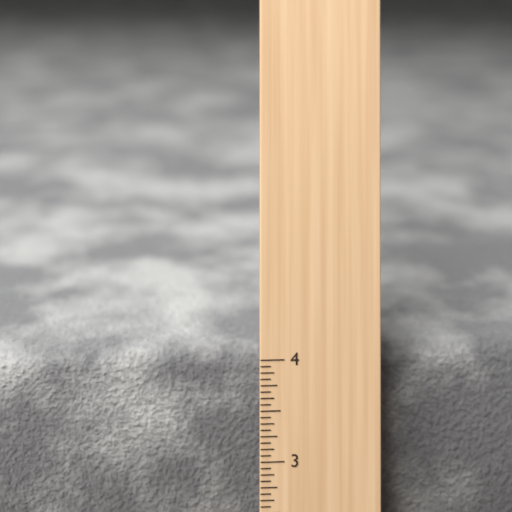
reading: 3.8750 in
